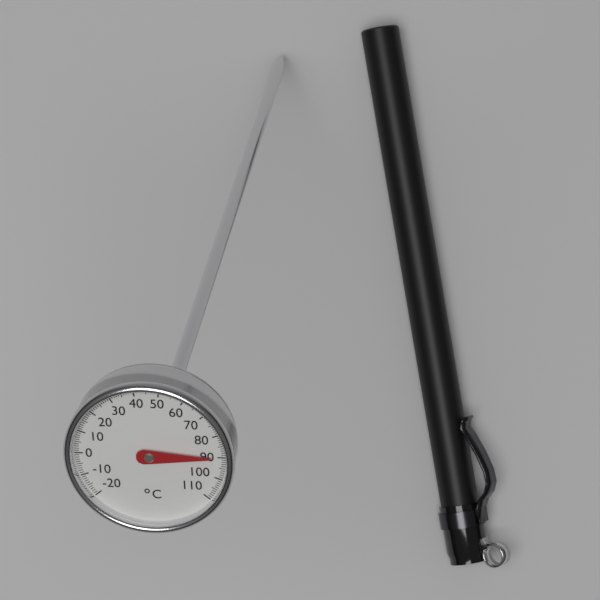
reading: 90 °C
